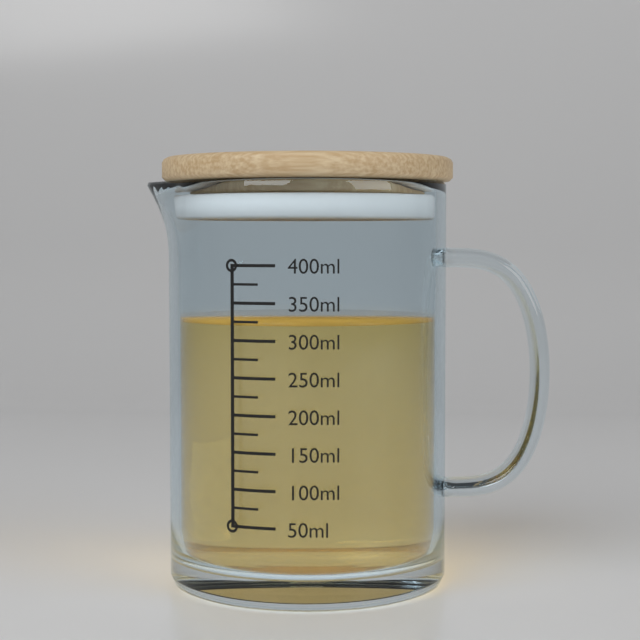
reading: 325 ml
